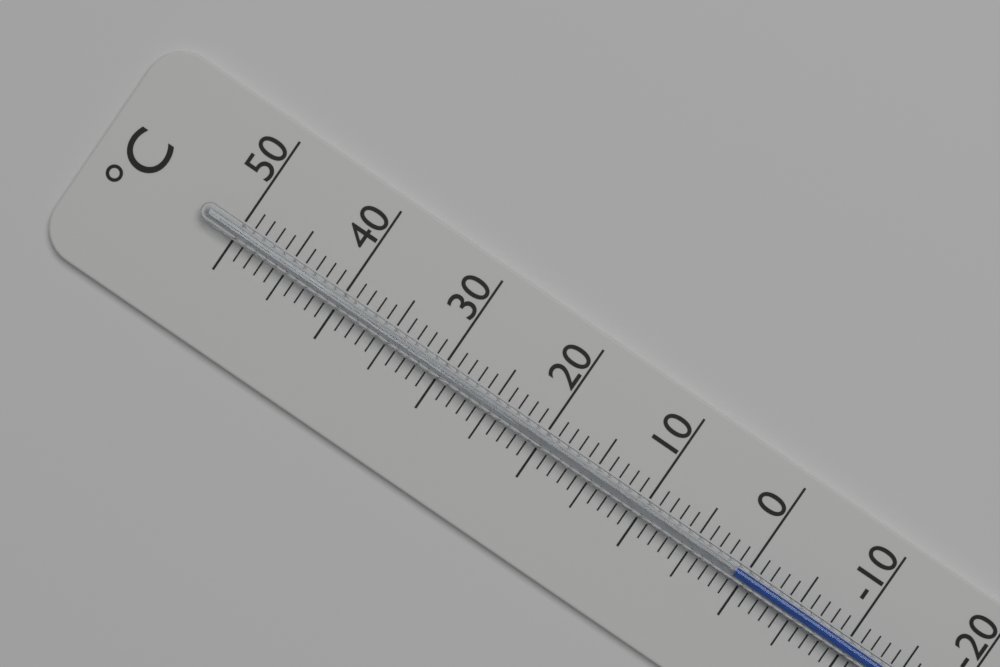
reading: 1 °C
